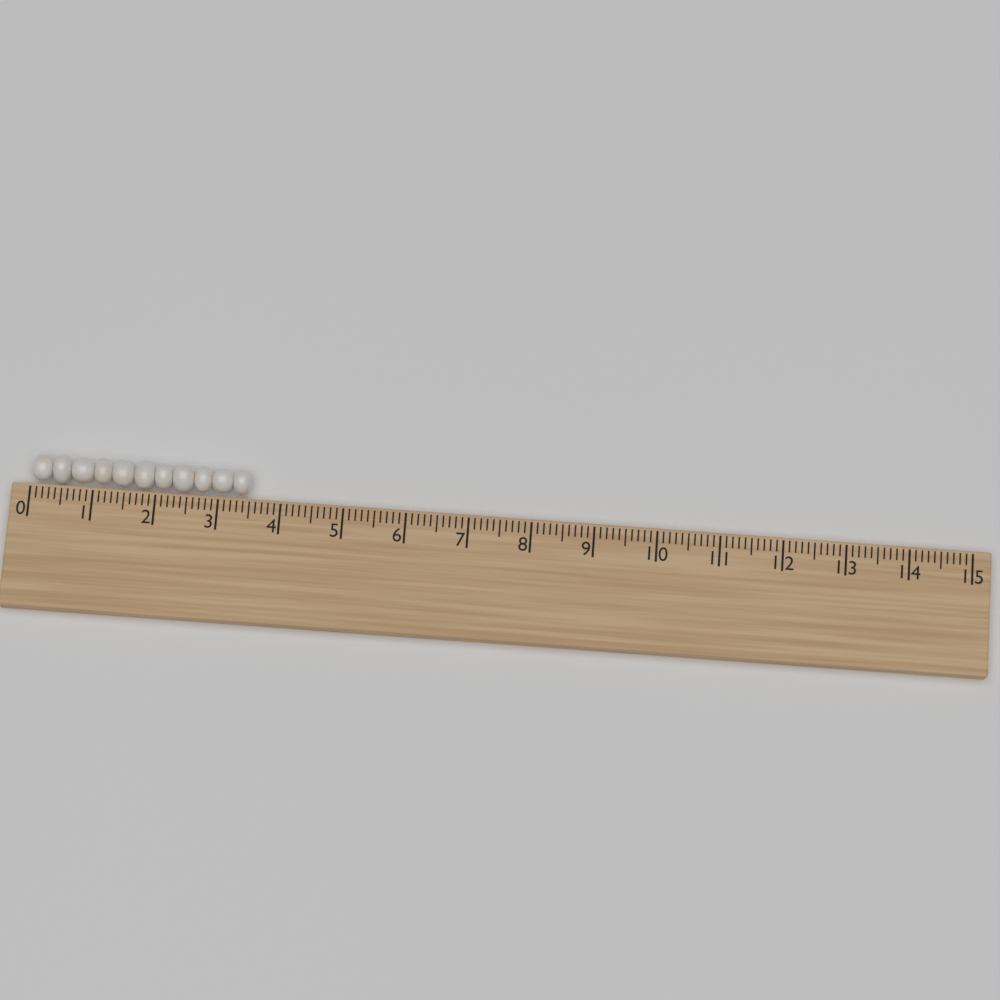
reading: 3.5 (no unit)
